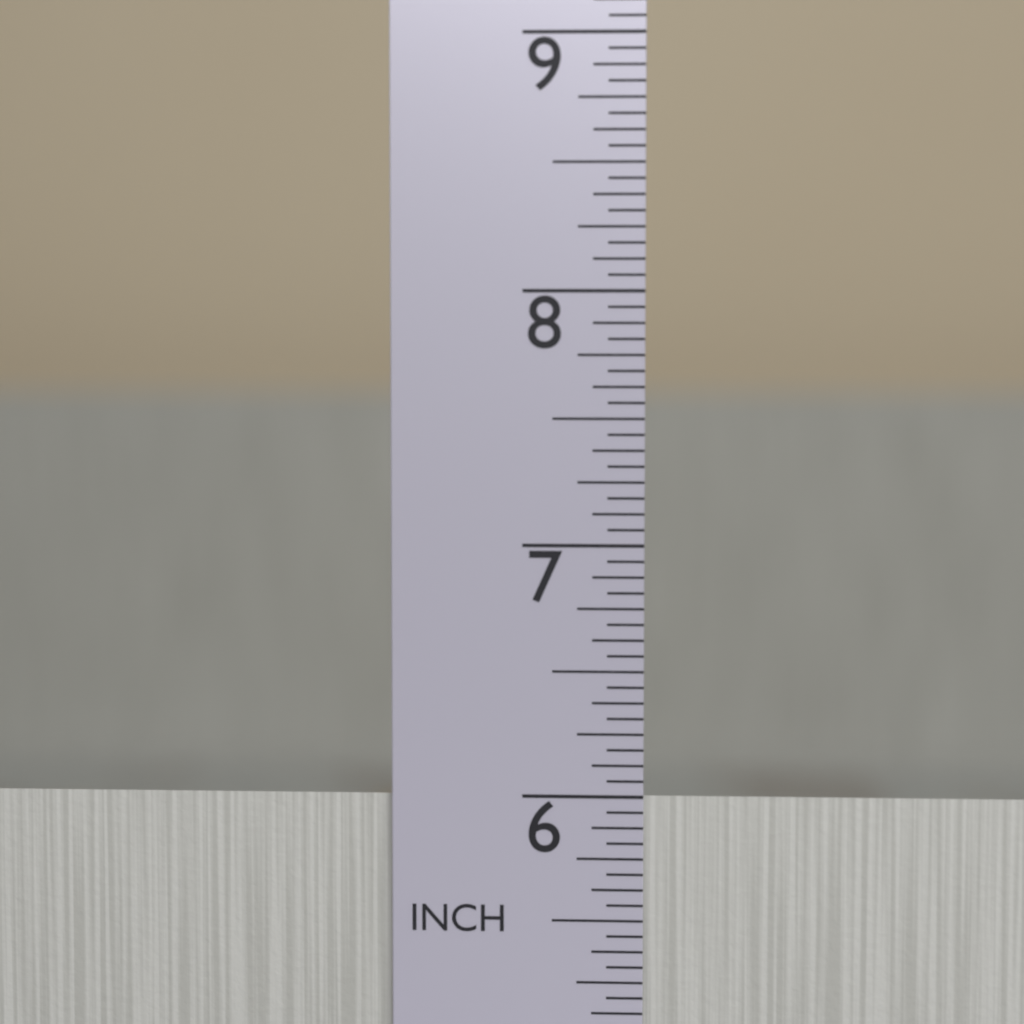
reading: 6.0000 in
